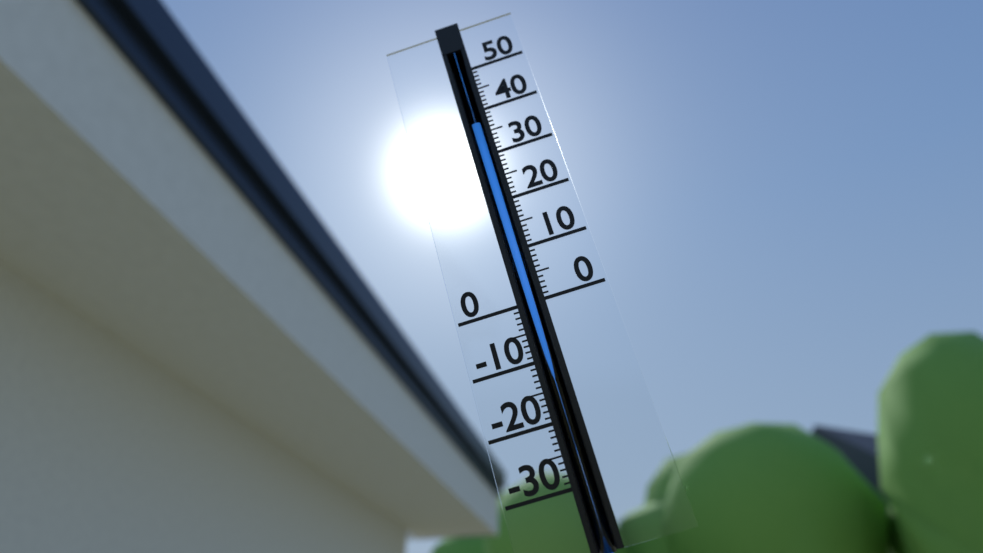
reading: 37 (no unit)
